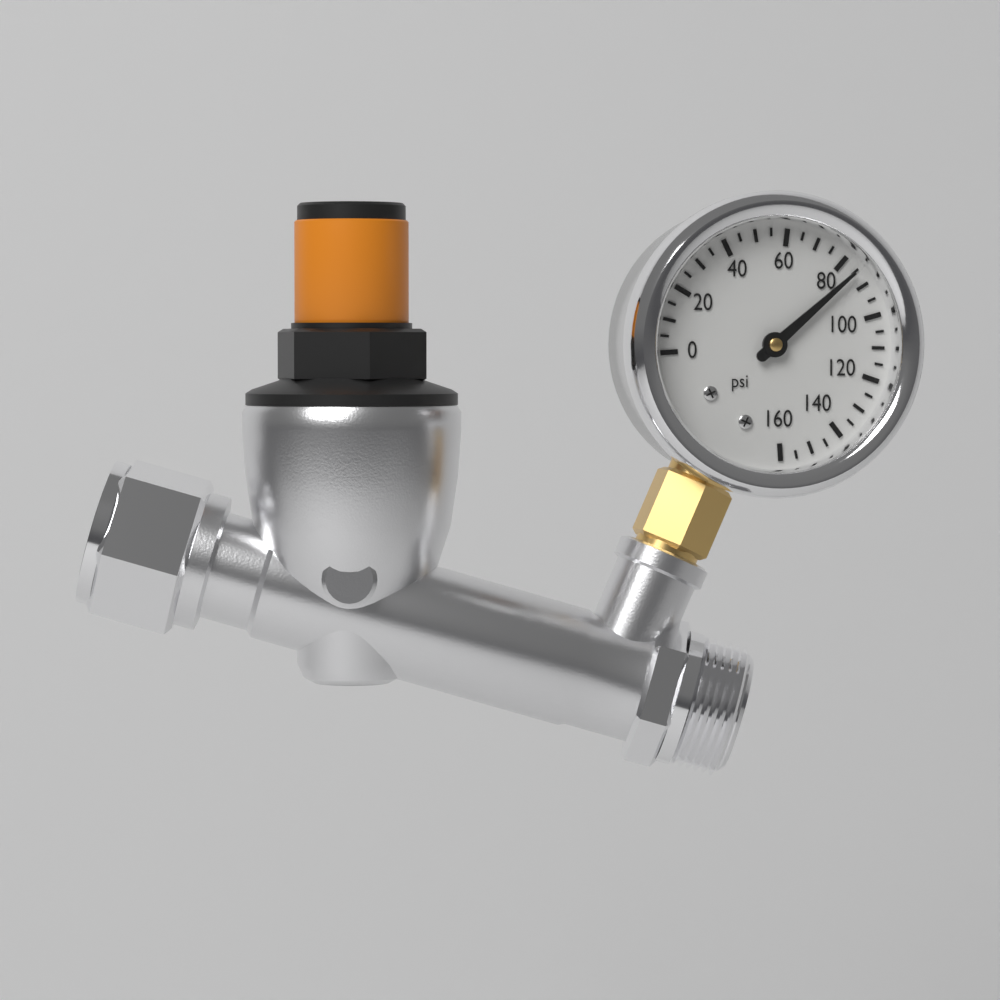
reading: 85 psi
